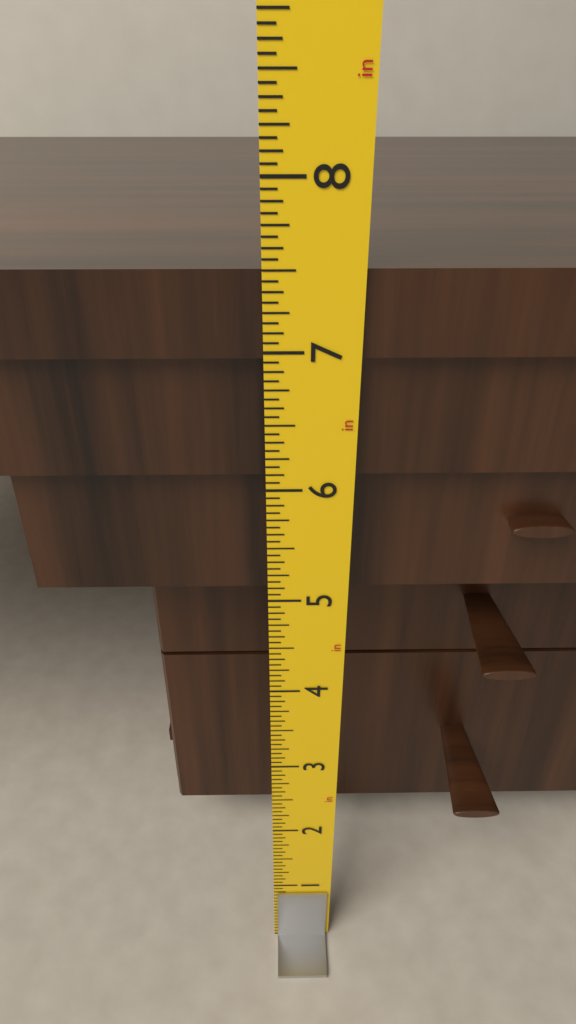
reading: 7.5000 in
